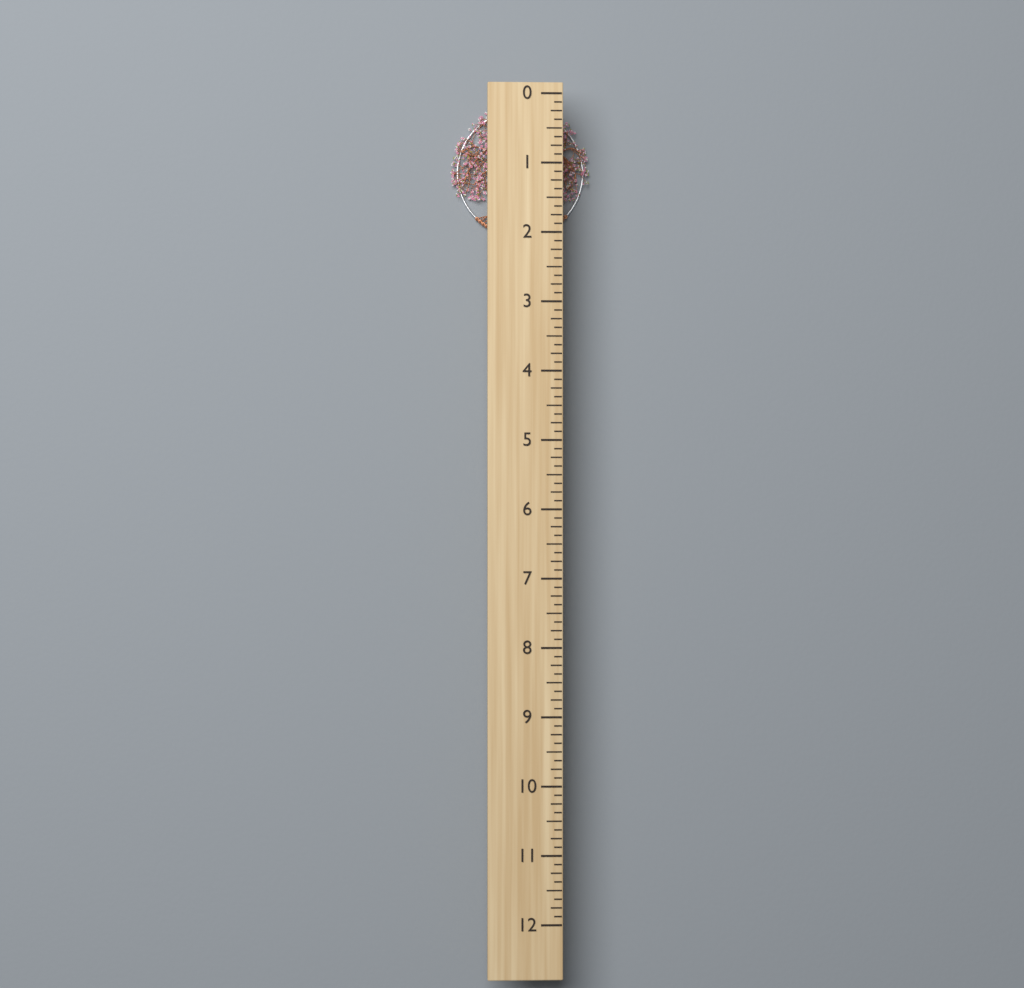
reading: 2.000 (no unit)
